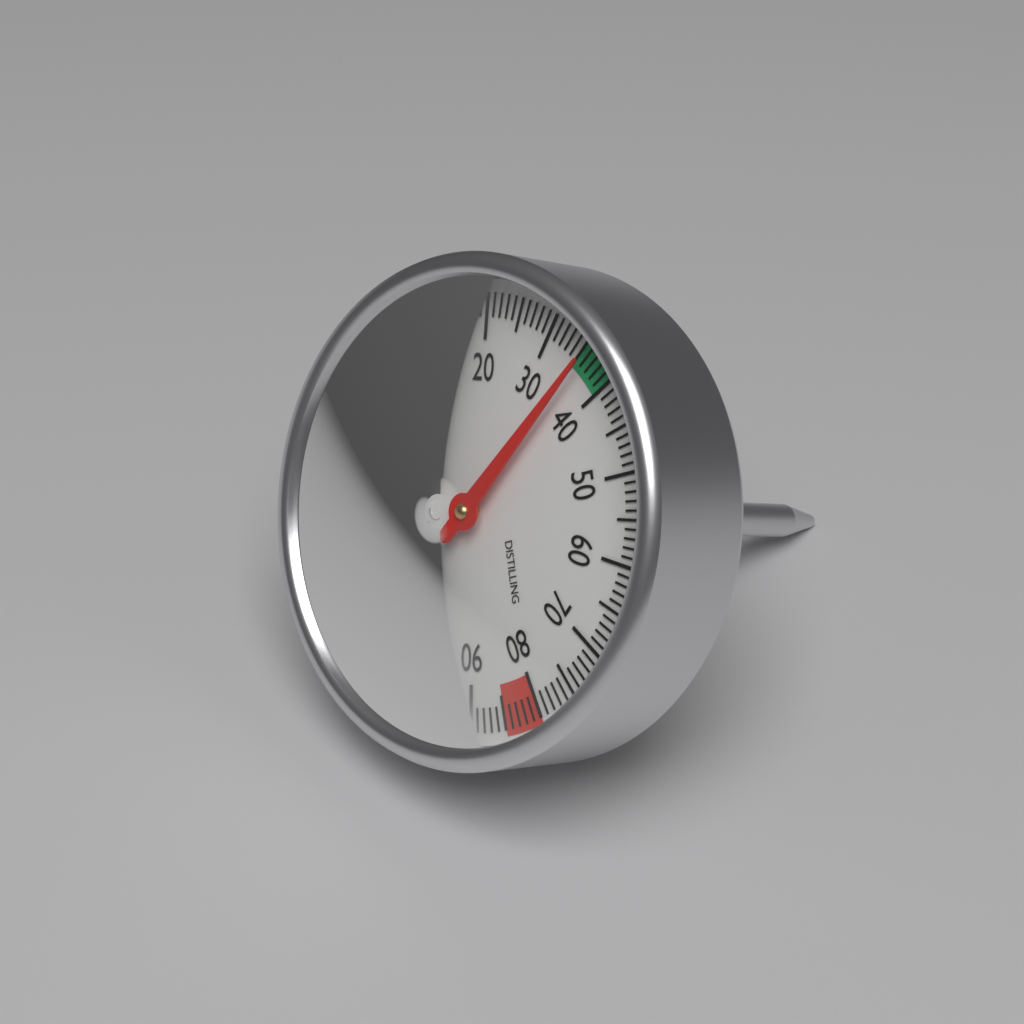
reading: 36 °C
